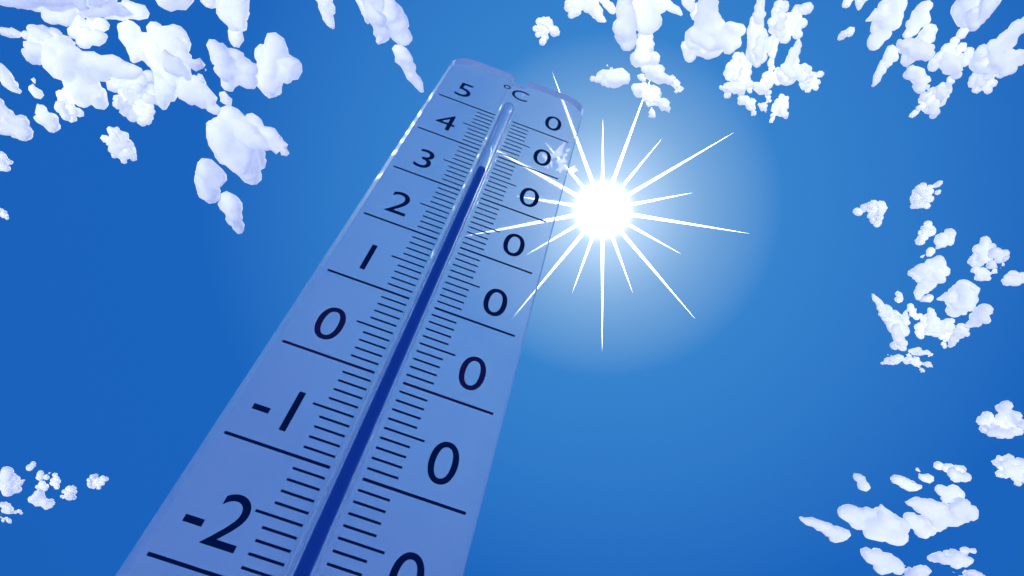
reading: 36 °C
